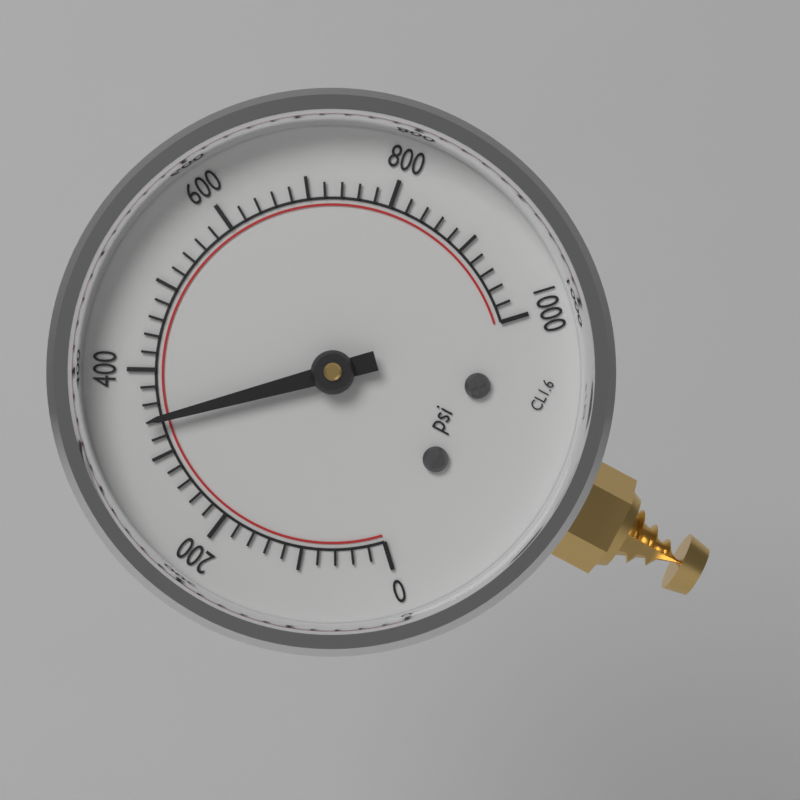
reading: 340 psi
